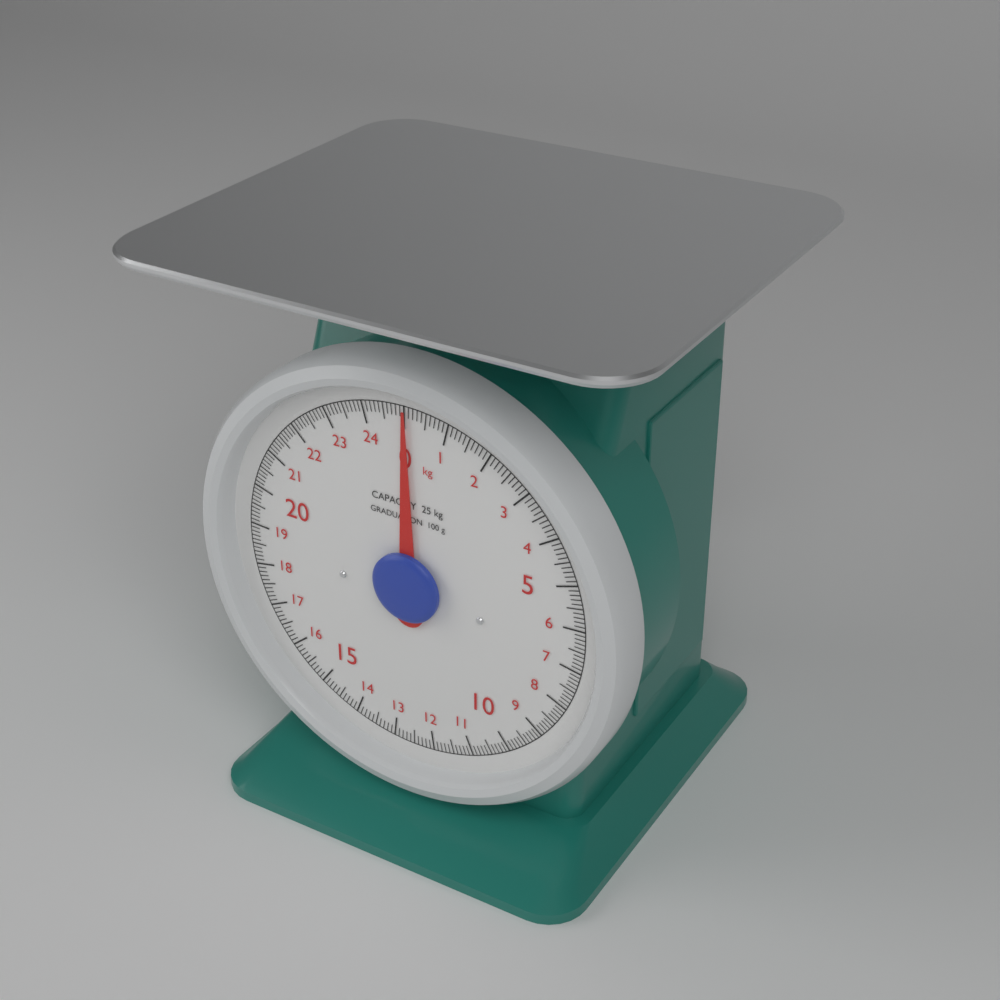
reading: 0.0 kg
